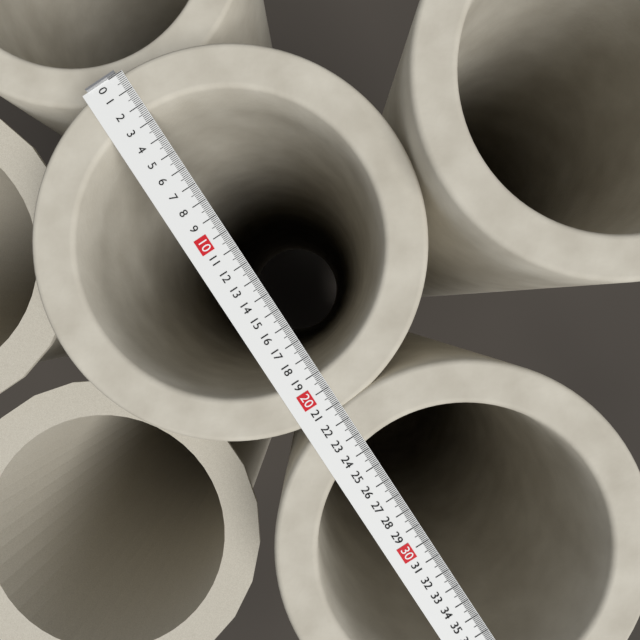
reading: 21.4 (no unit)
